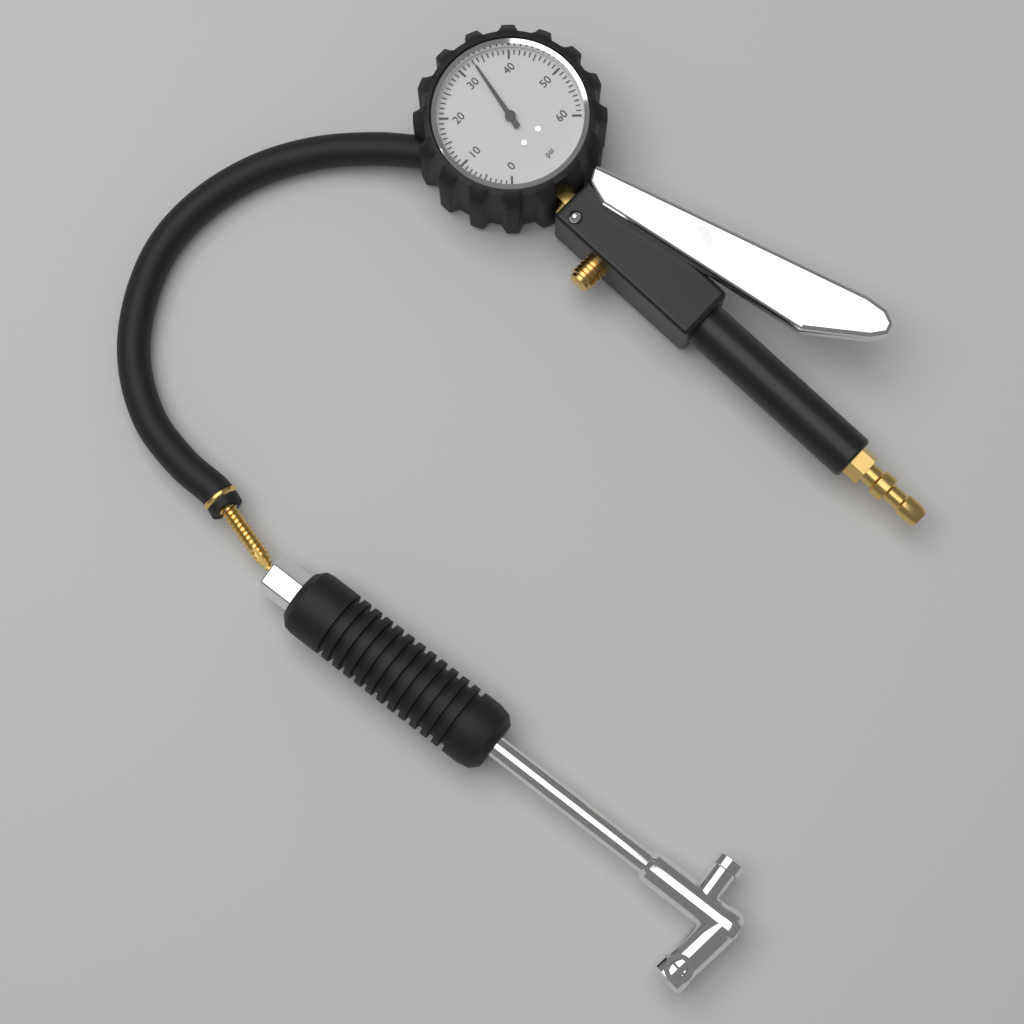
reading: 33 psi
